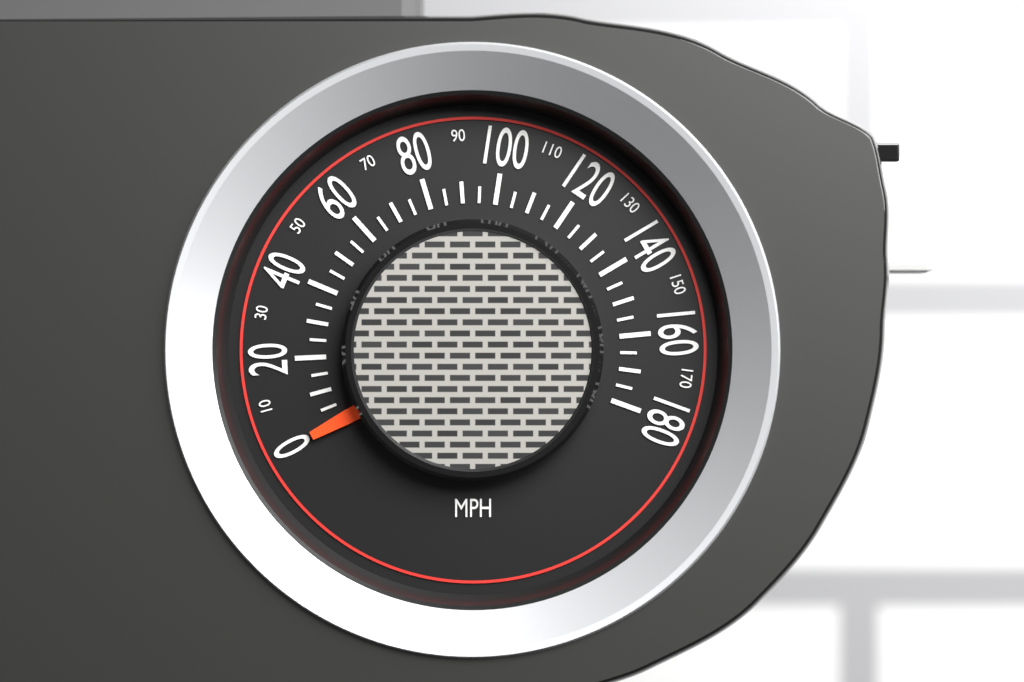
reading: 0 MPH
